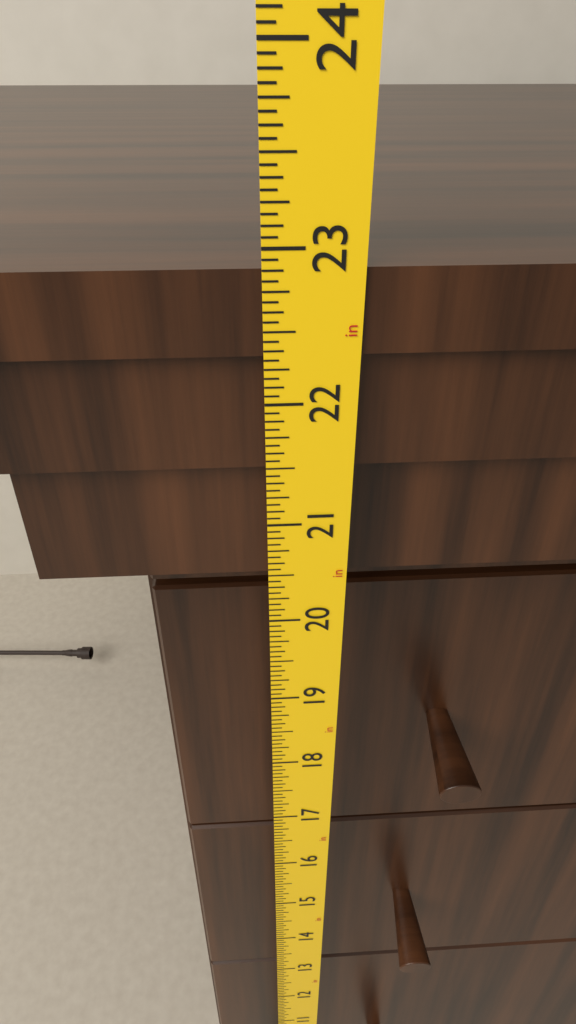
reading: 22.8750 in
